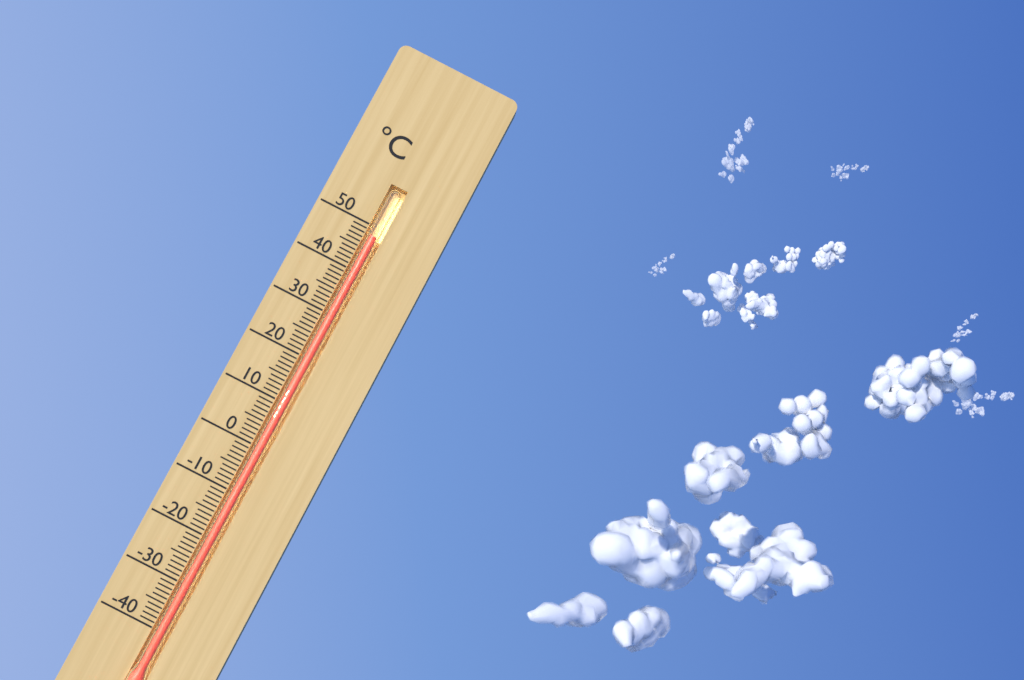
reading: 48 °C
